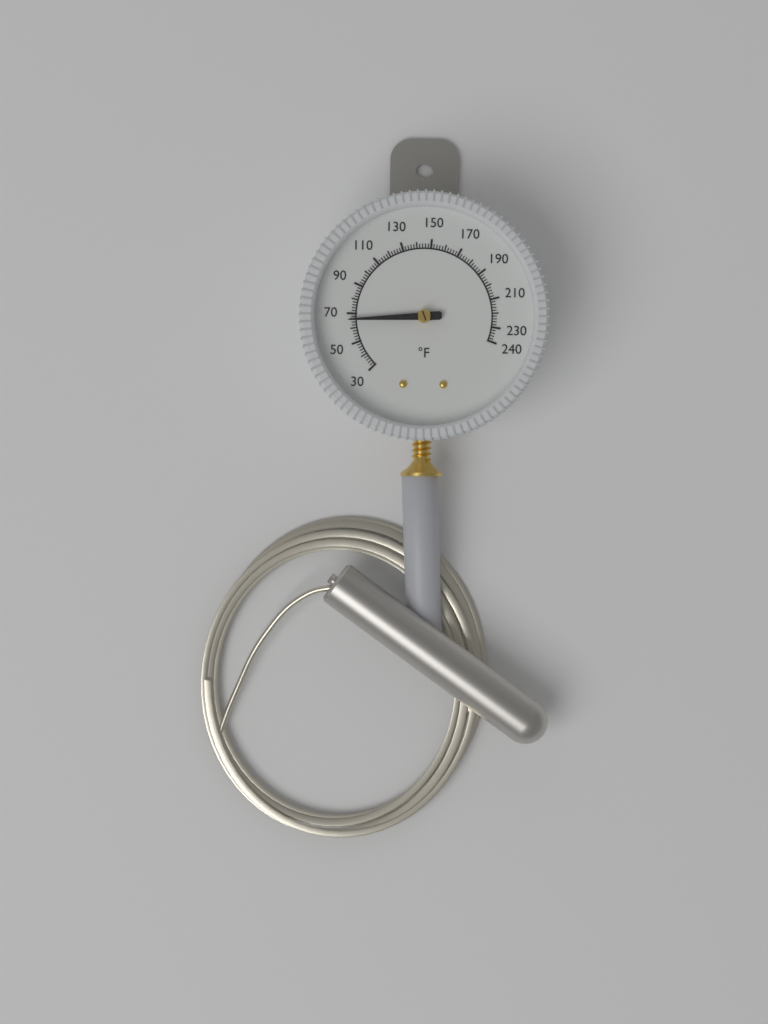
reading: 66 °F
